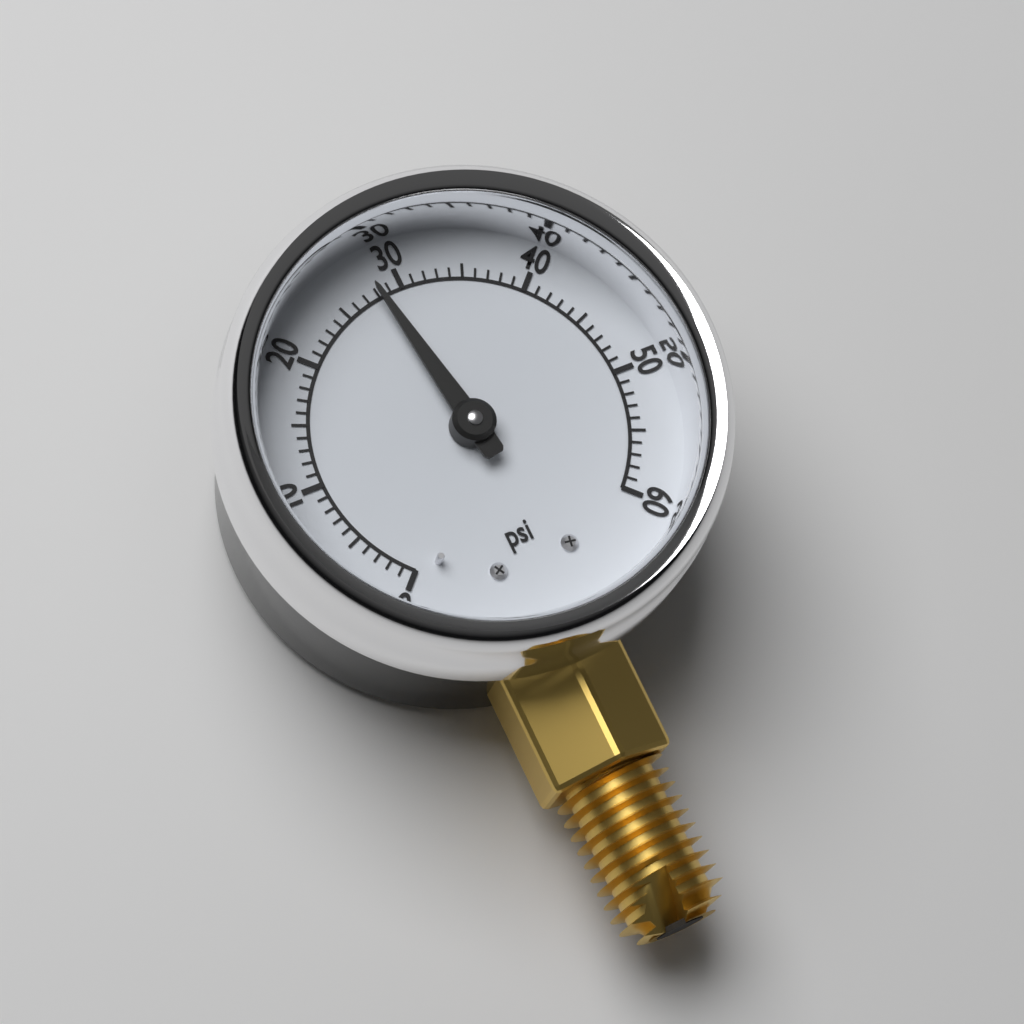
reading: 28 psi
